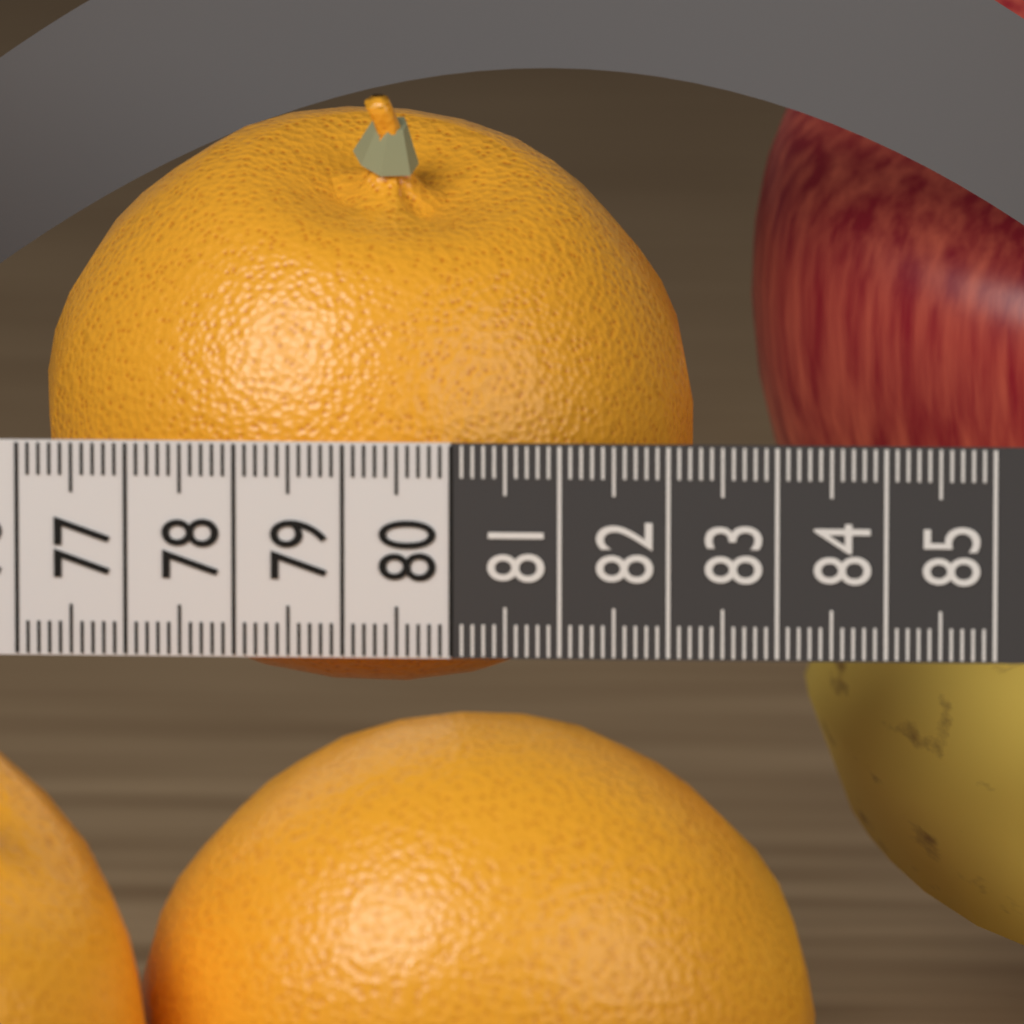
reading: 82.1 (no unit)
